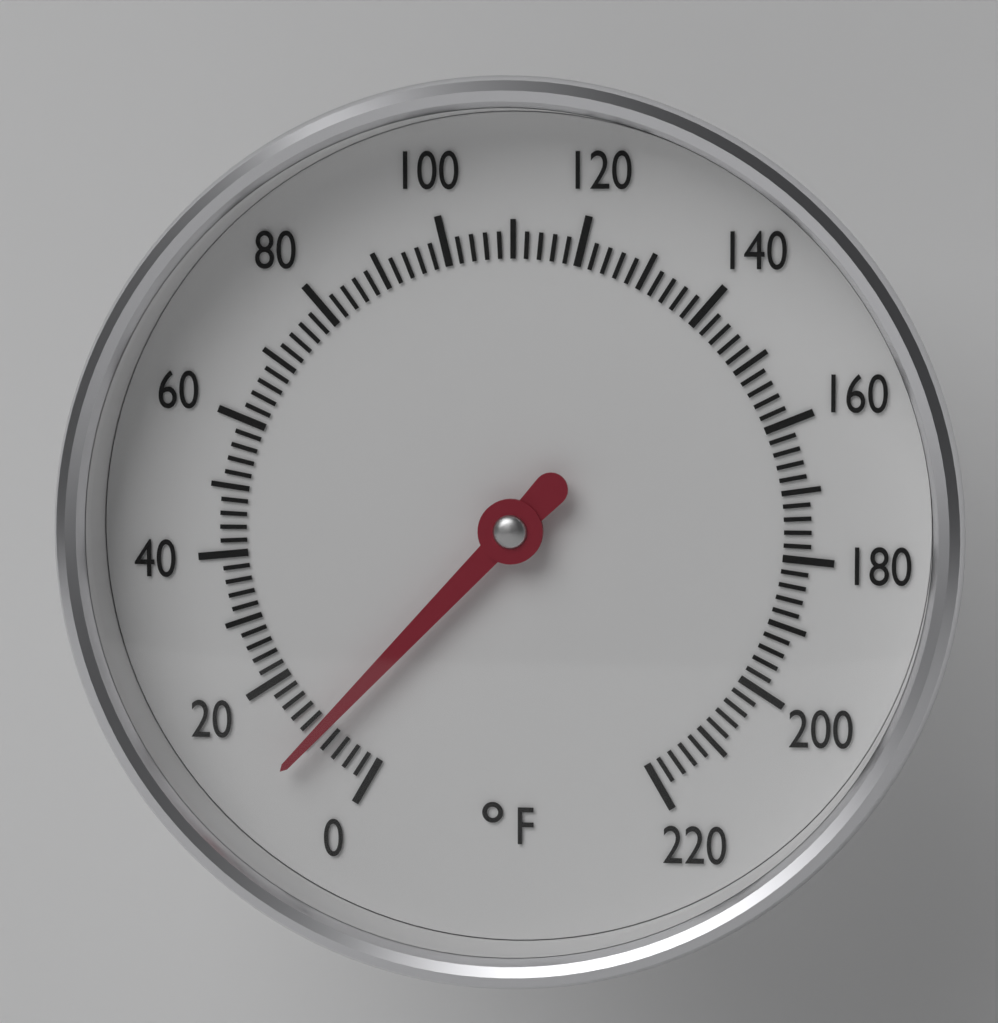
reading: 10 °F
